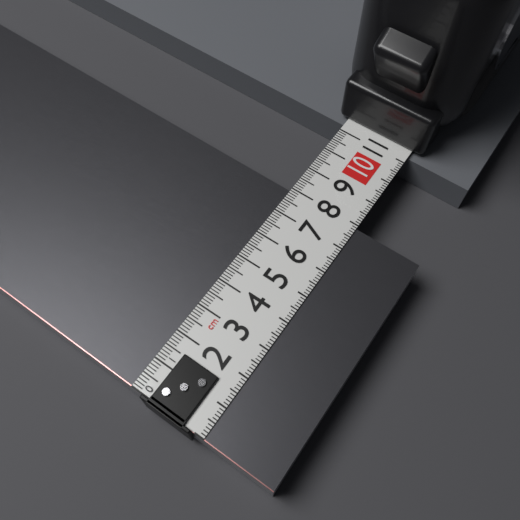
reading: 7.9 cm
